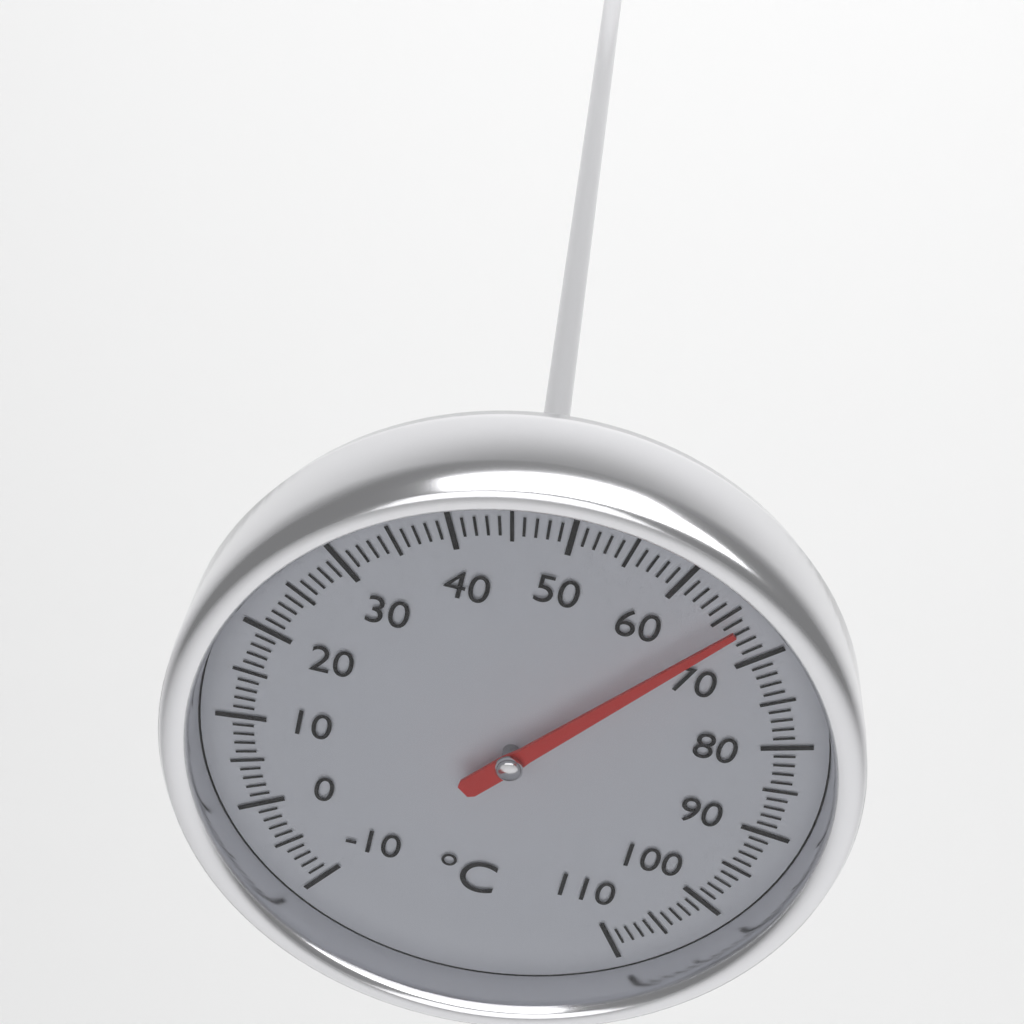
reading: 66 °C
